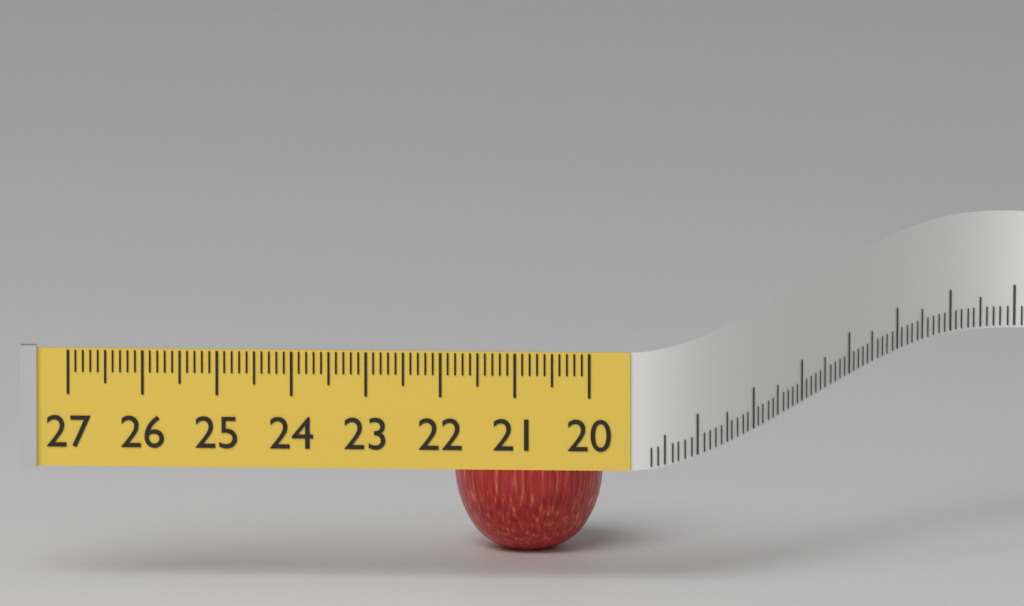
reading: 22.0 (no unit)
